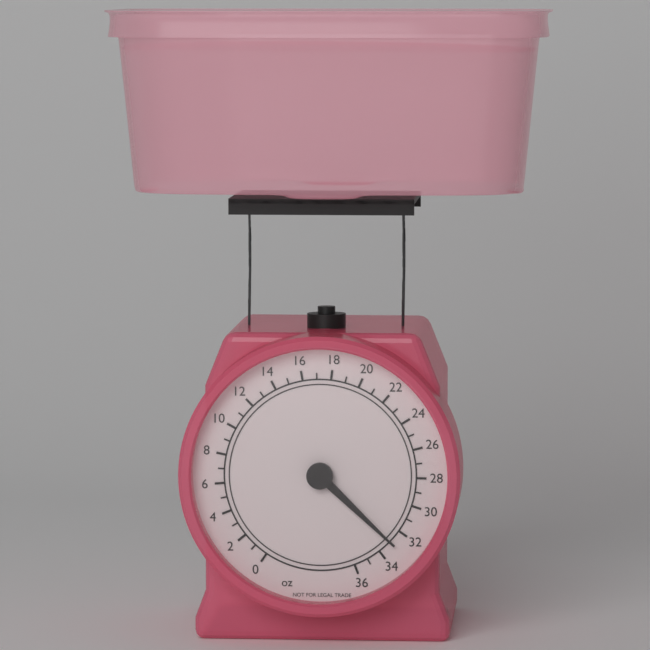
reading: 33 oz
